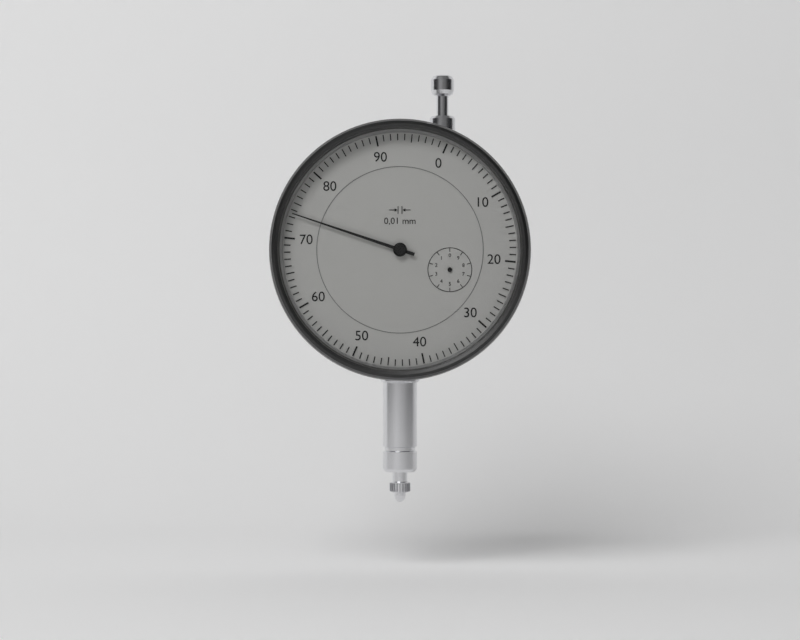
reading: 0.735 mm
